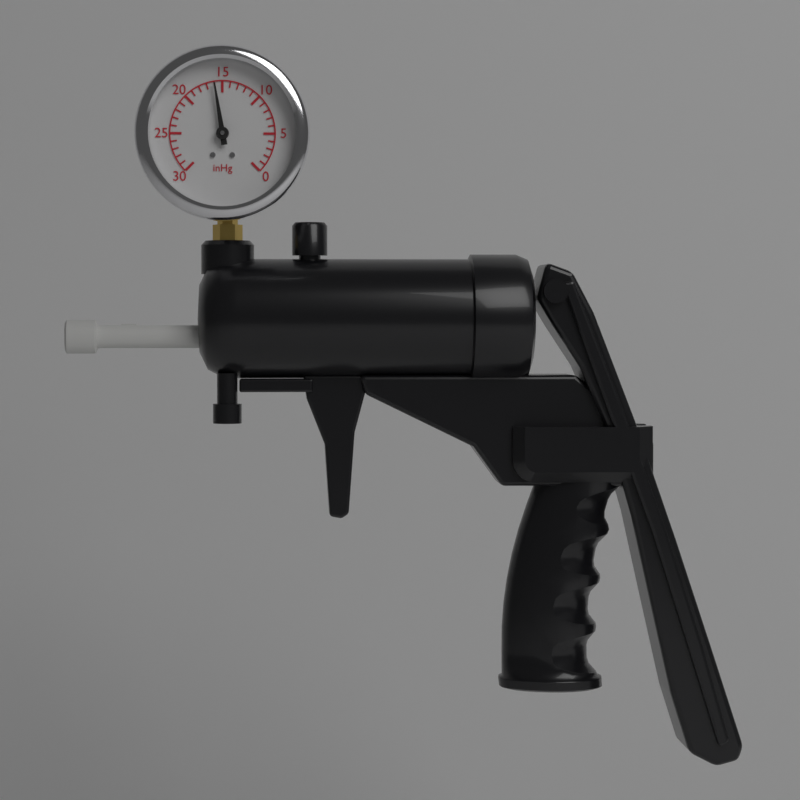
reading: 16 inHg
